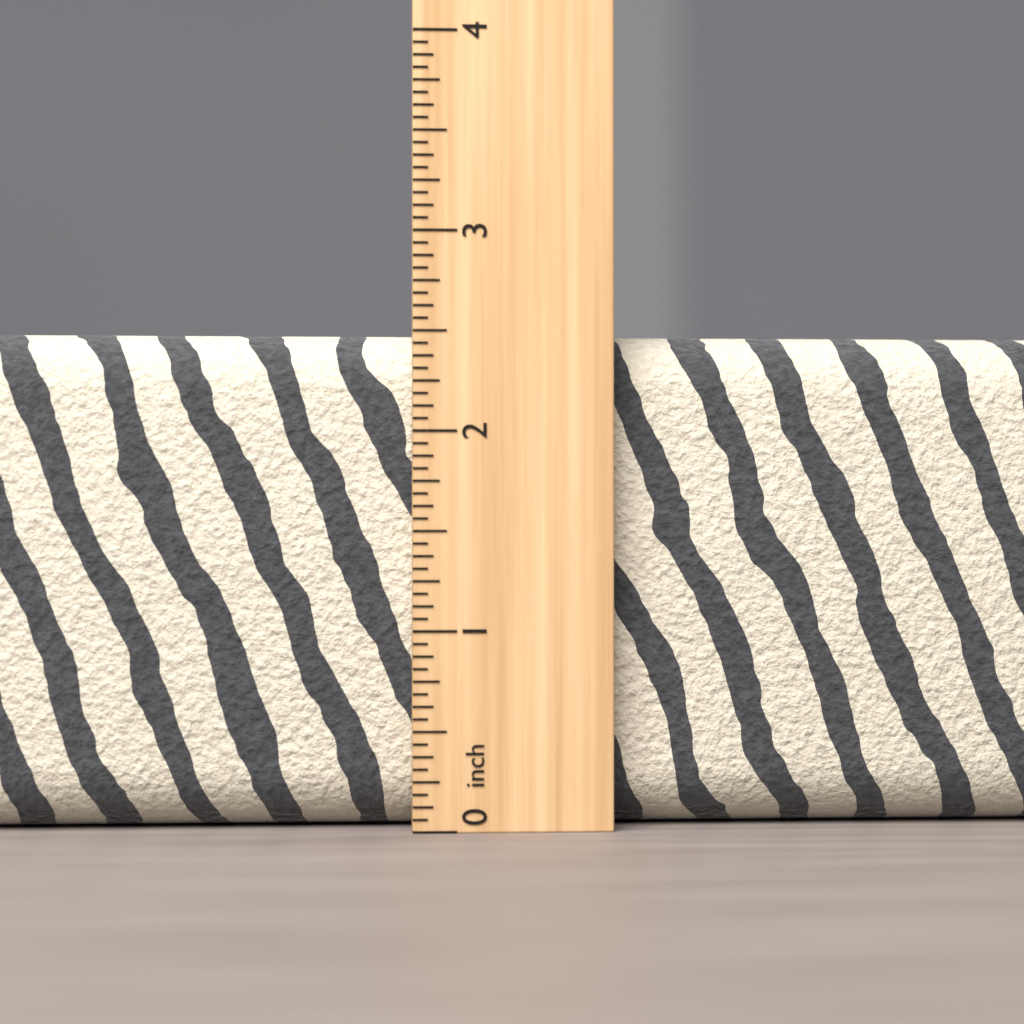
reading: 2.5000 inch
